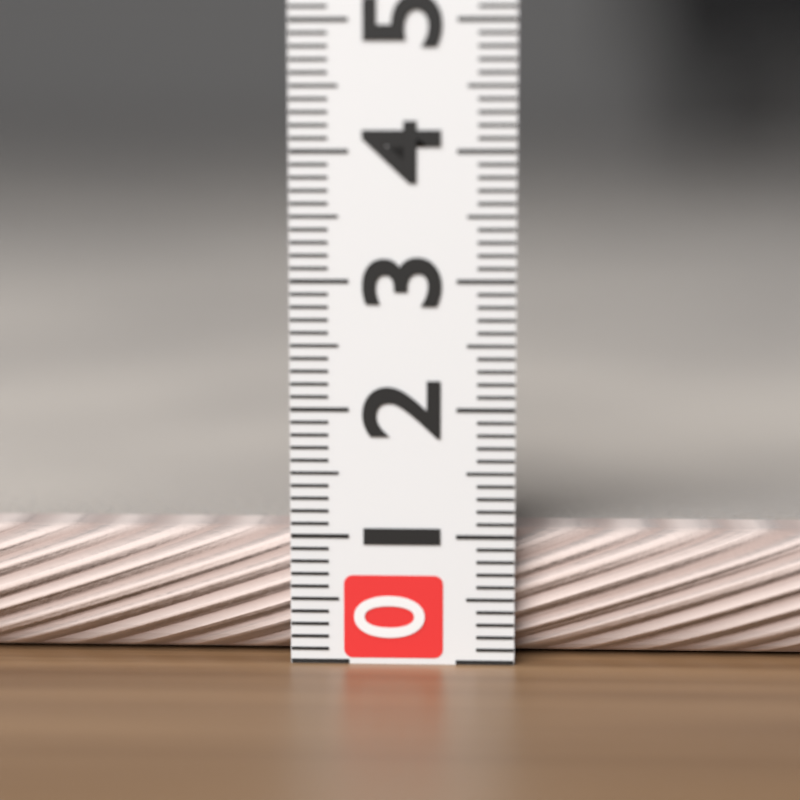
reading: 1.0 (no unit)
